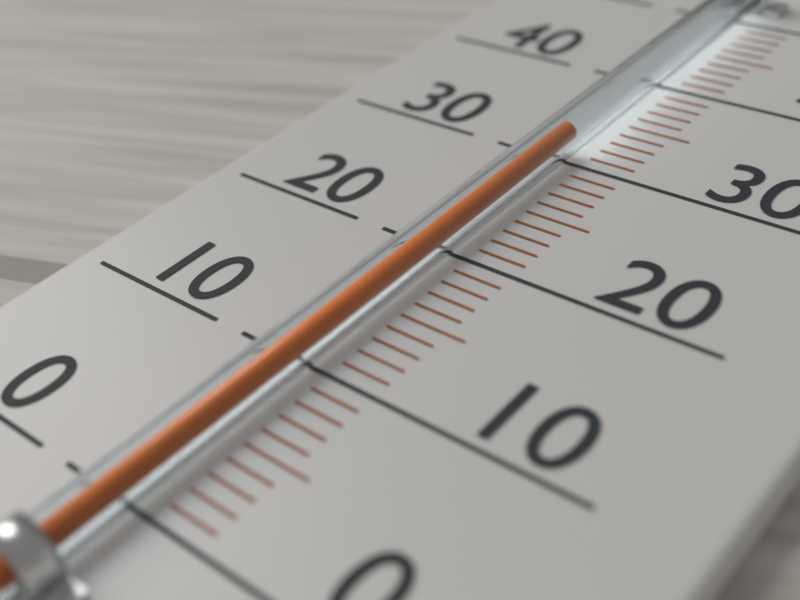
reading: 31 (no unit)
